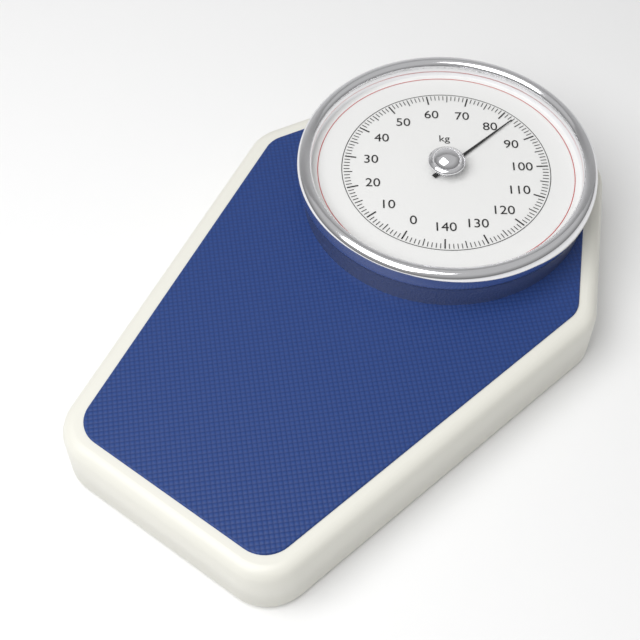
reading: 83 kg
